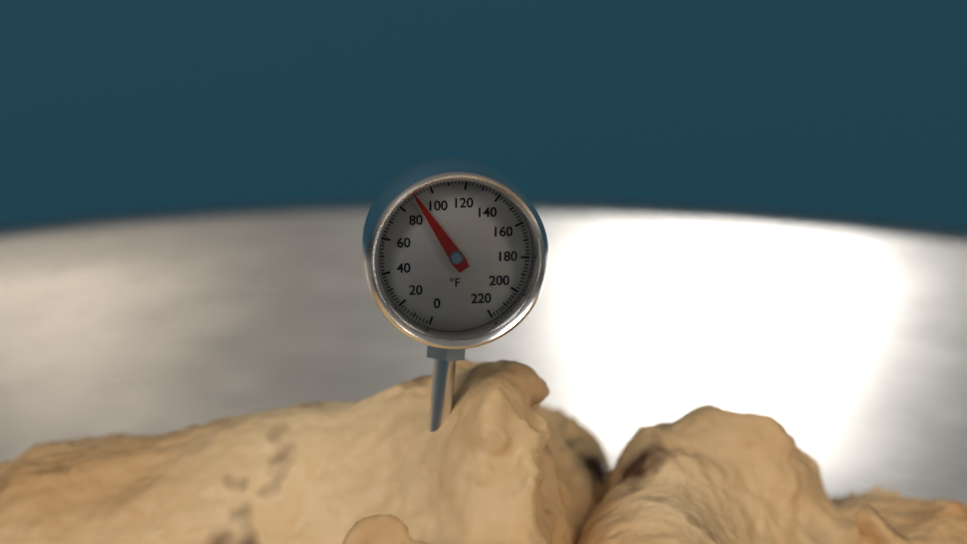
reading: 90 °F
